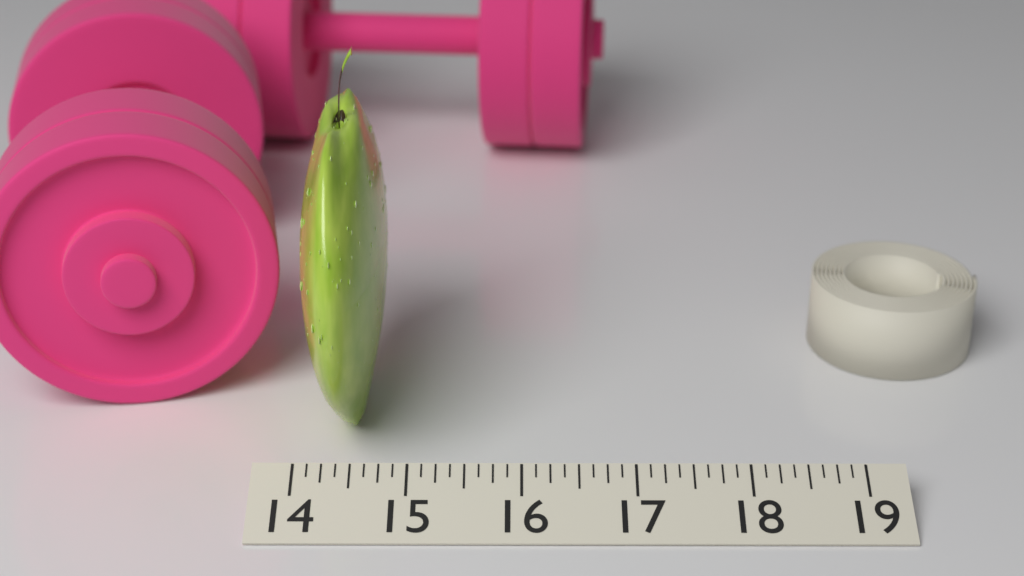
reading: 14.750 (no unit)
